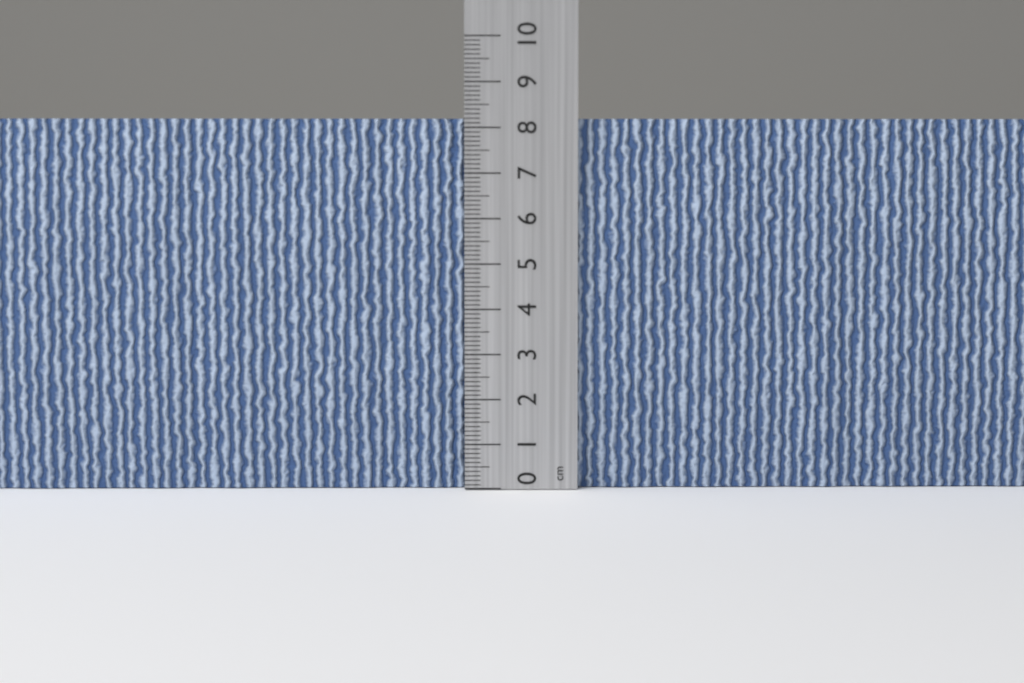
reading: 8.2 cm
